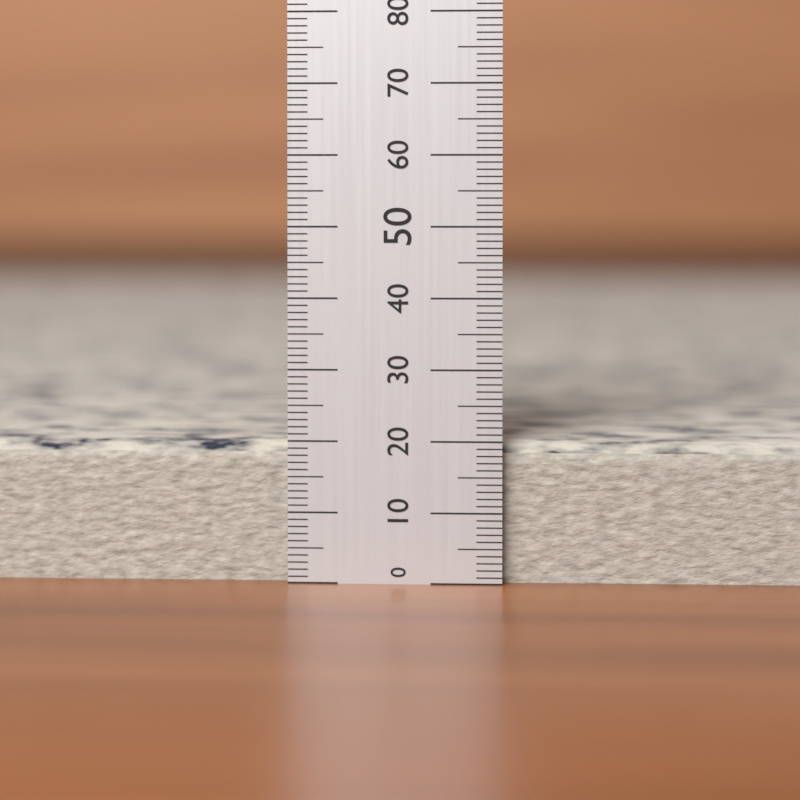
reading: 20 (no unit)
